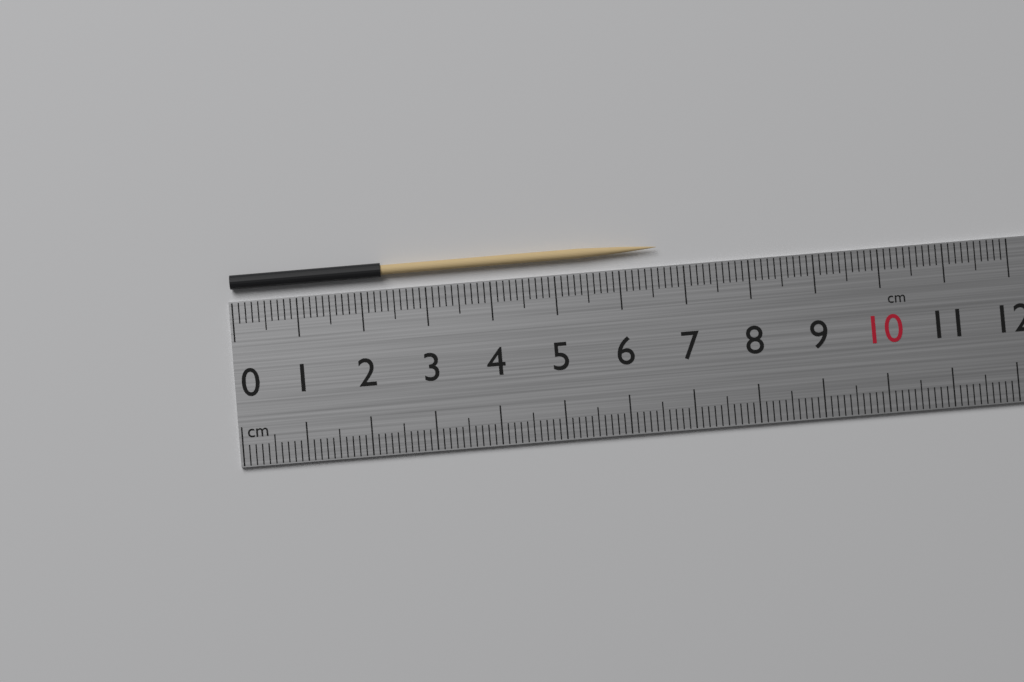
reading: 6.6 cm
